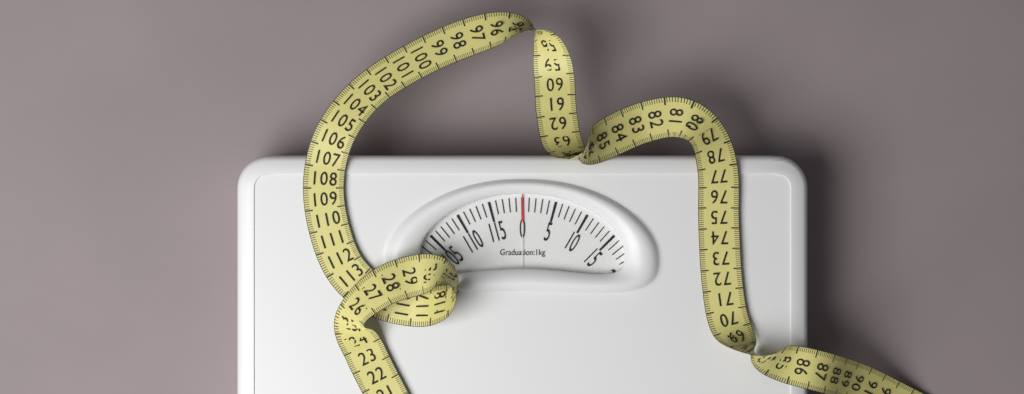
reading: 0 kg
